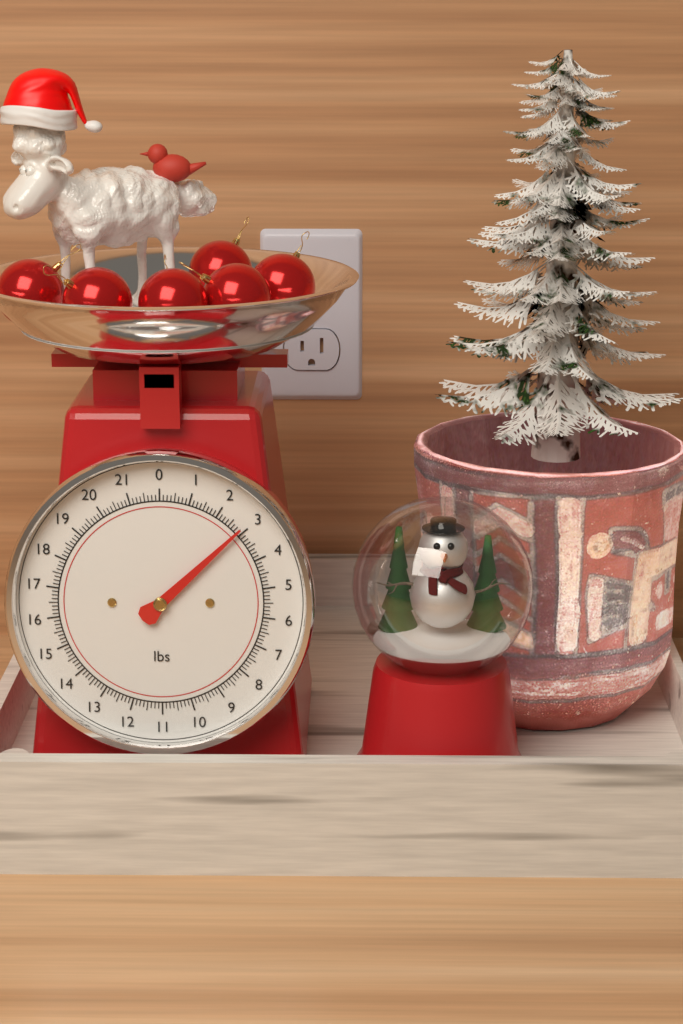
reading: 2.875 lbs
